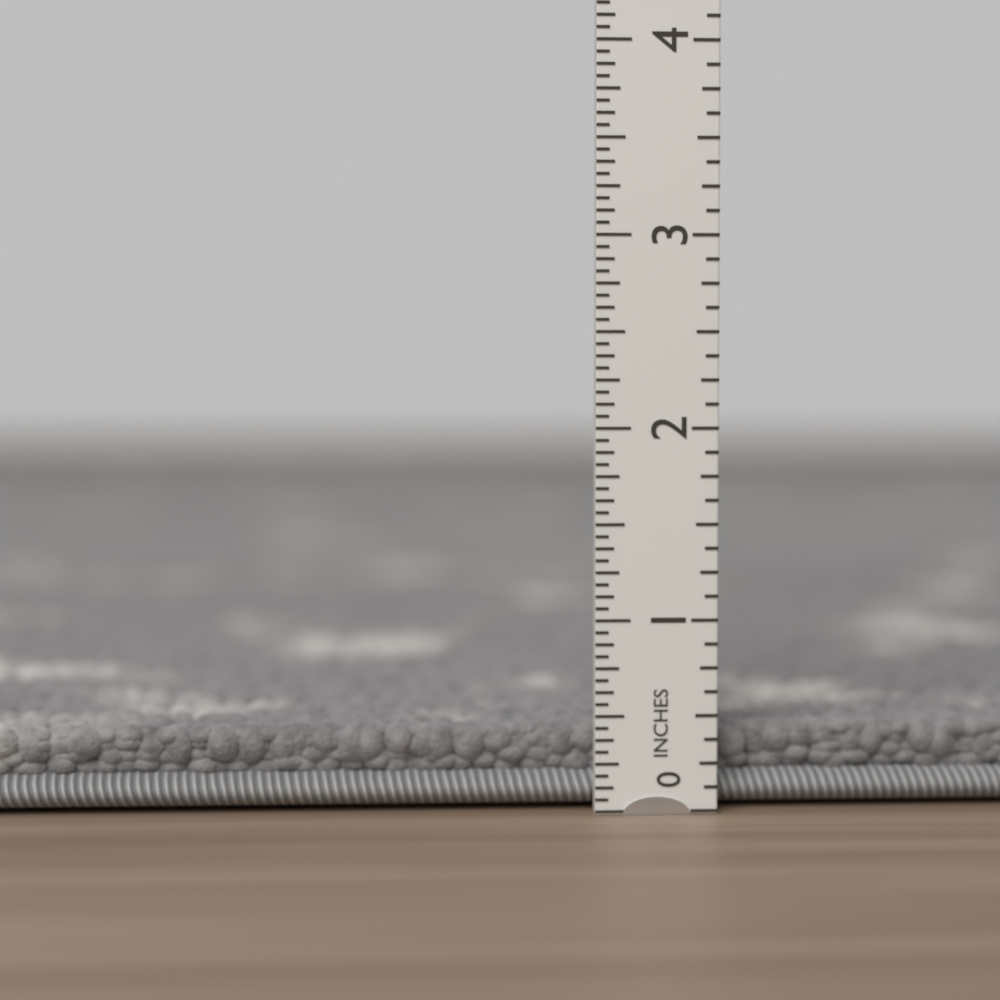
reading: 0.4375 in
